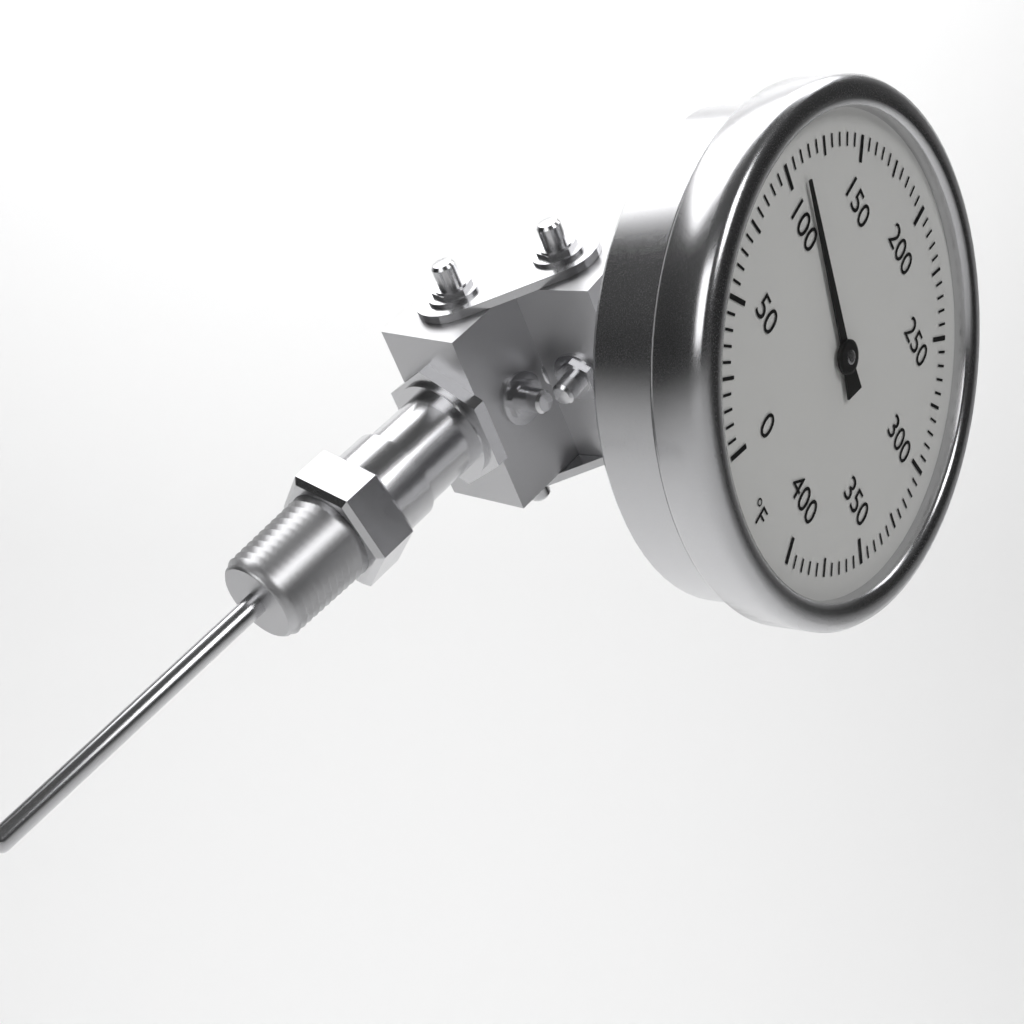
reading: 110 °F
